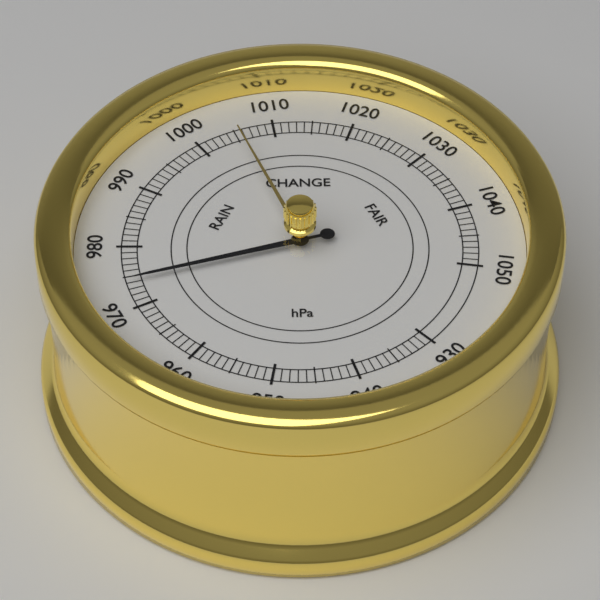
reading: 974 hPa
